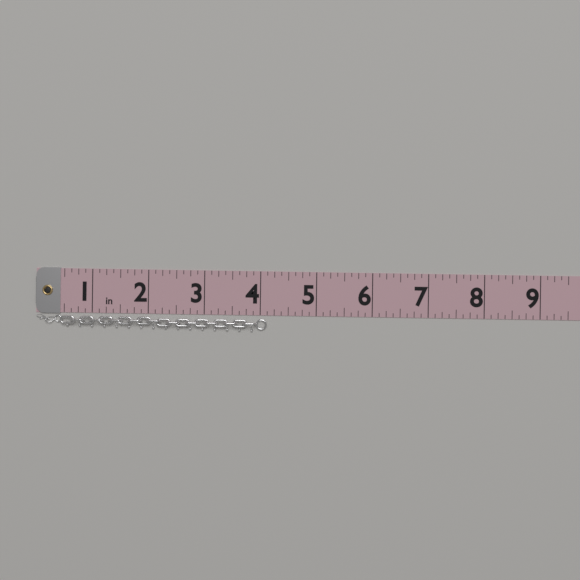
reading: 4.125 in
